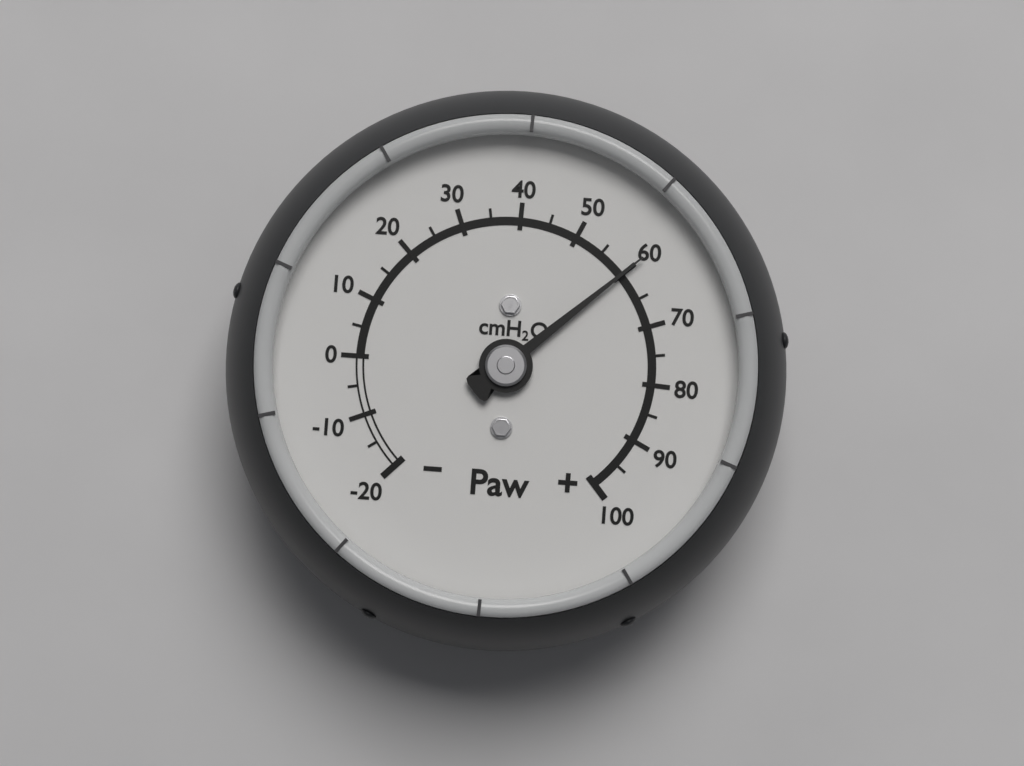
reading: 60 cmH2O
